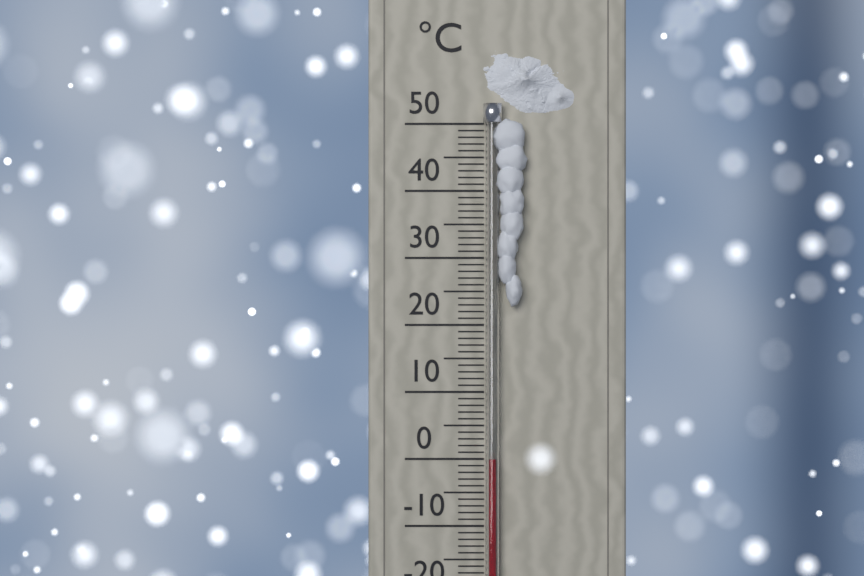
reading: 0 °C
